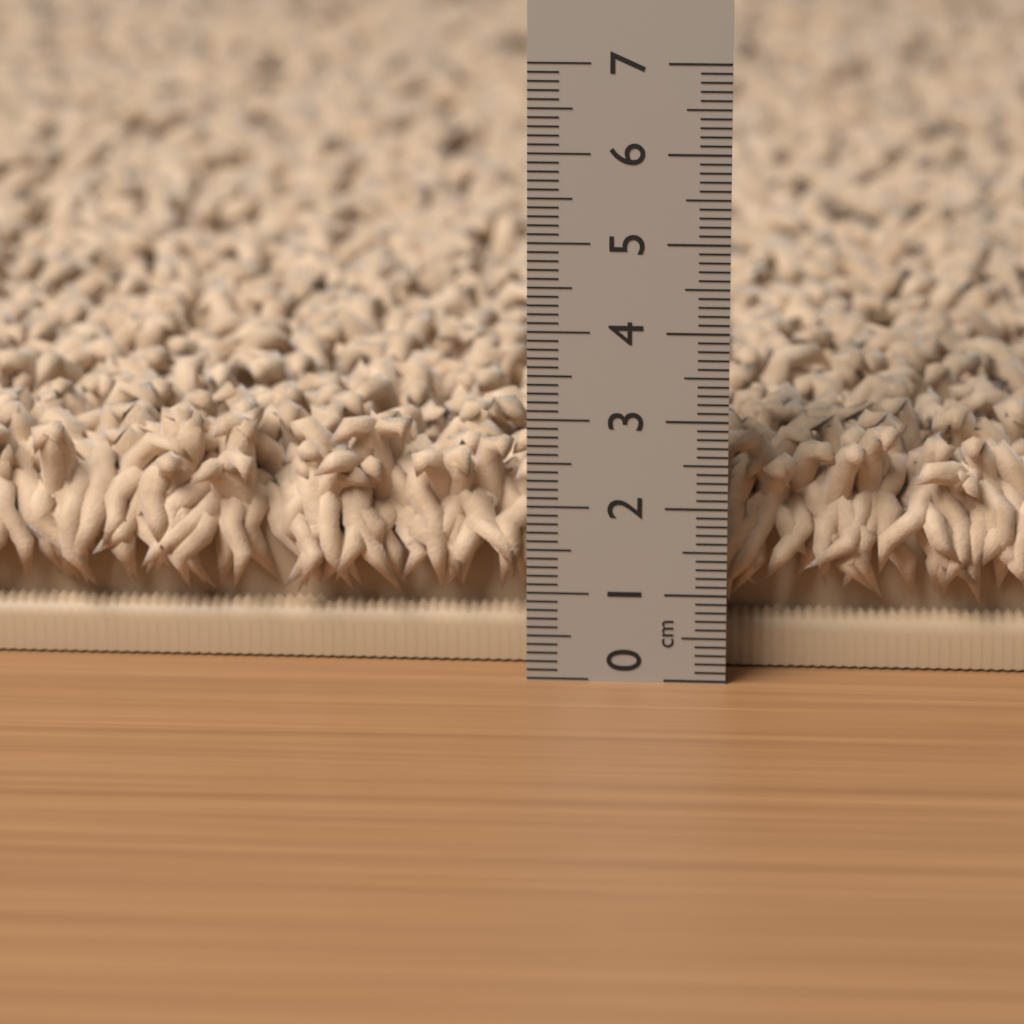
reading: 2.8 cm
